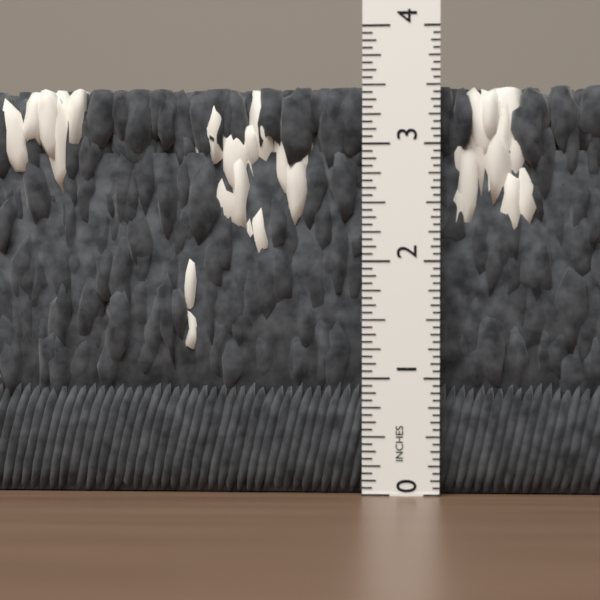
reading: 3.5000 in
